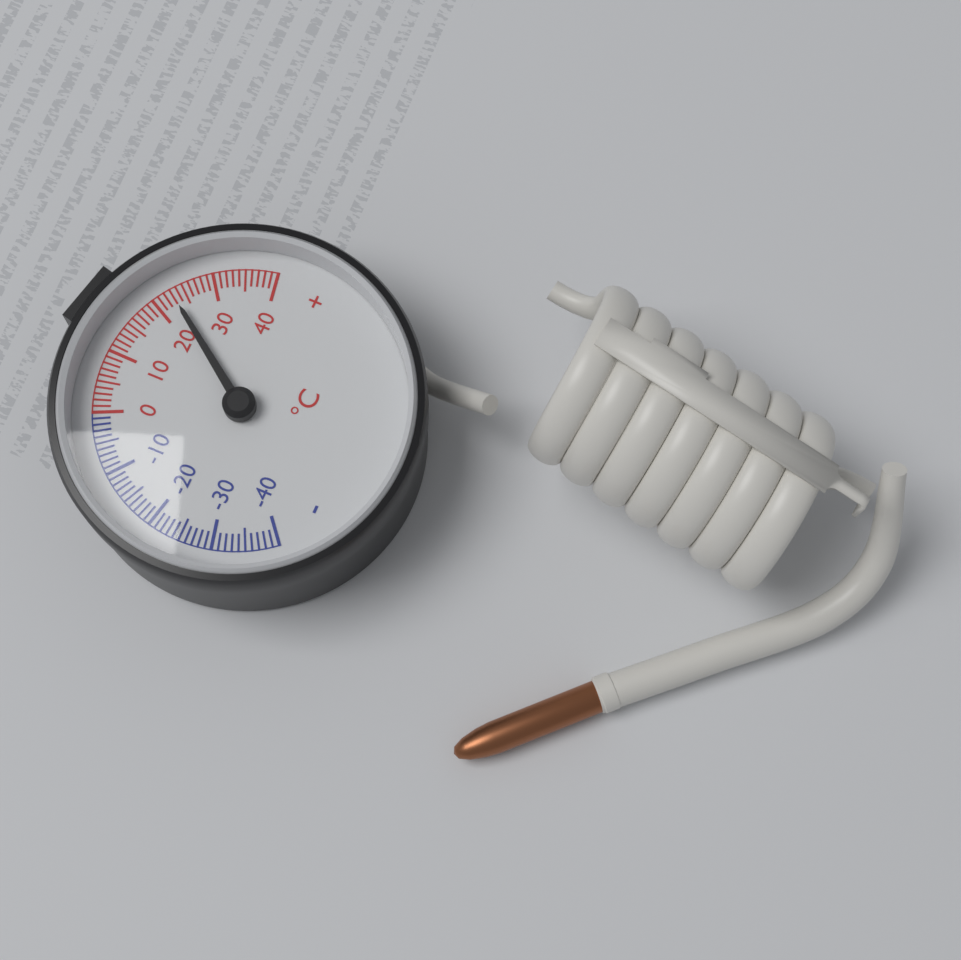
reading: 23 °C
